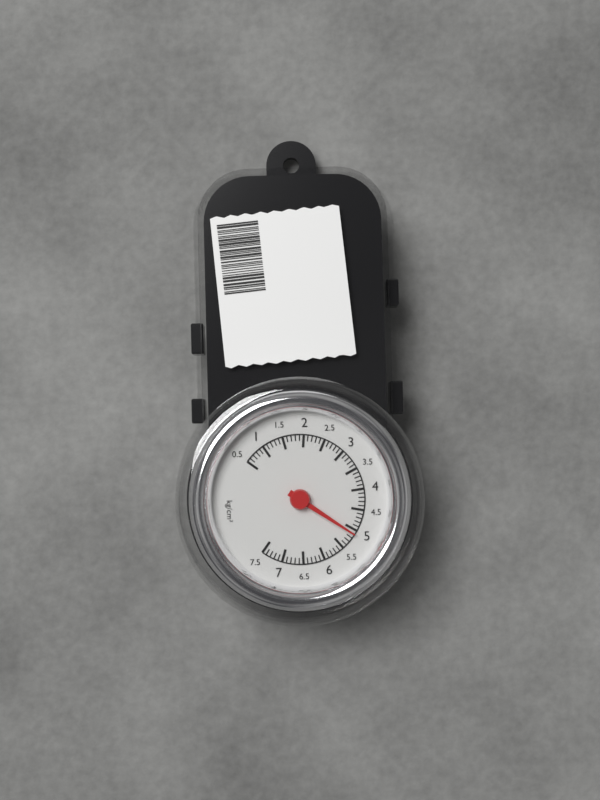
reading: 5.1 kg/cm²
